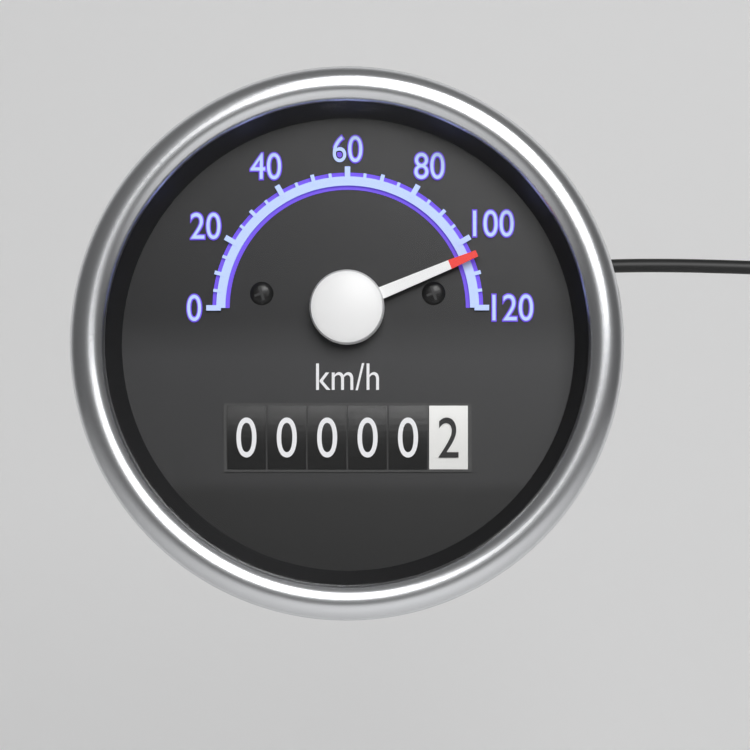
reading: 105 km/h
